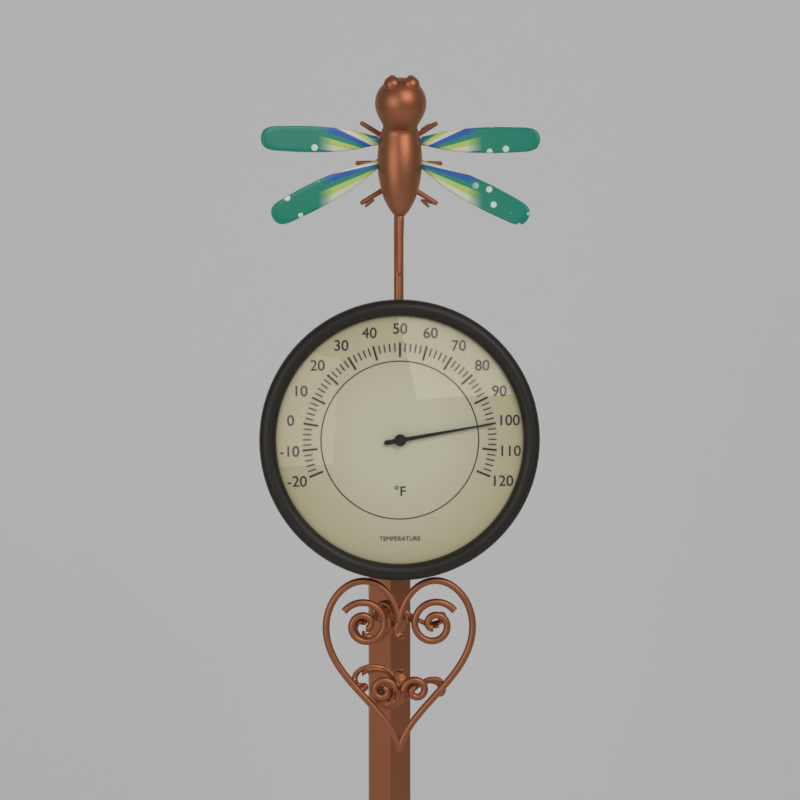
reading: 100 °F
